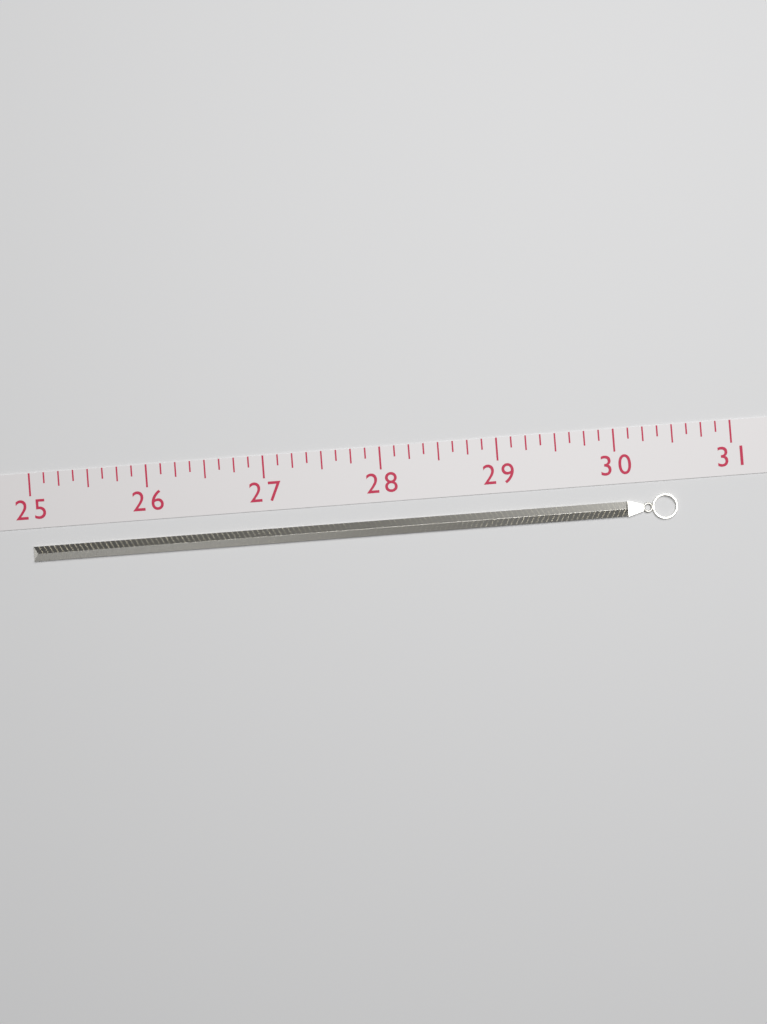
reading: 30.500 (no unit)
